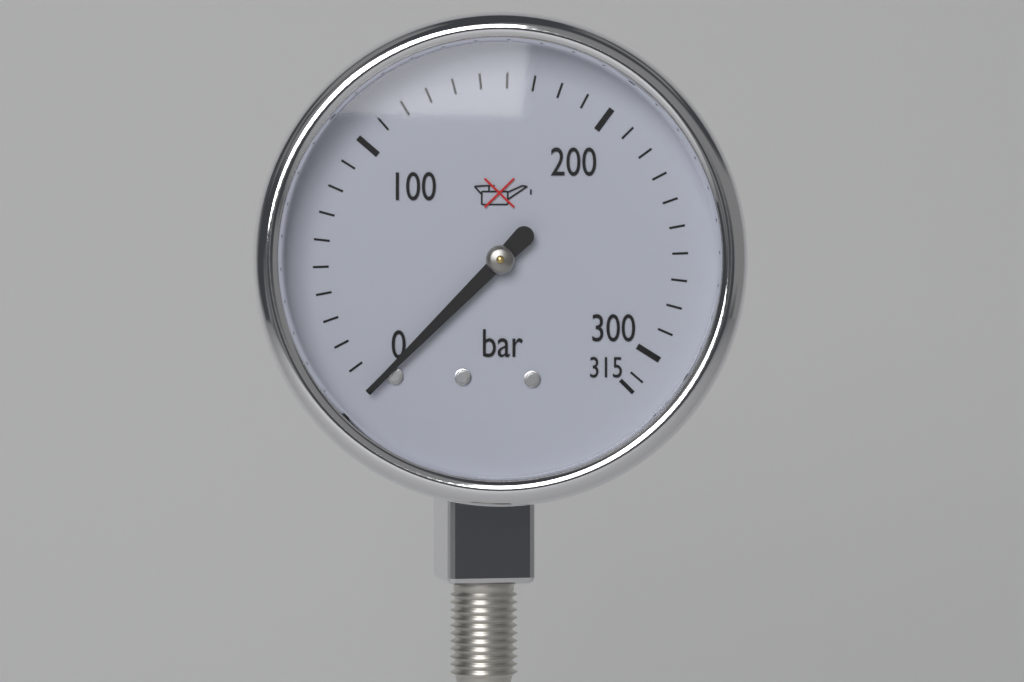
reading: 0 bar
